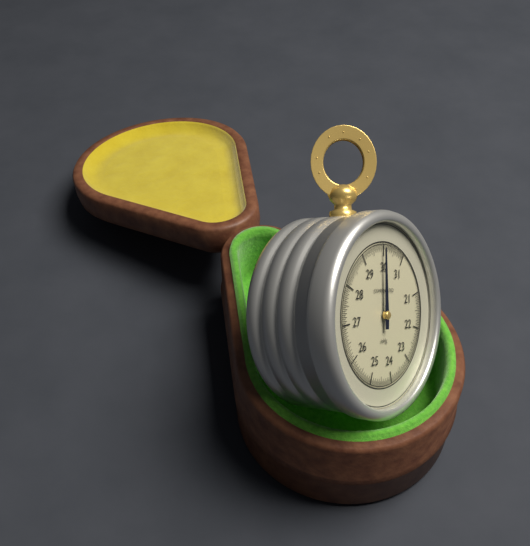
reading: 29.95 inHg
